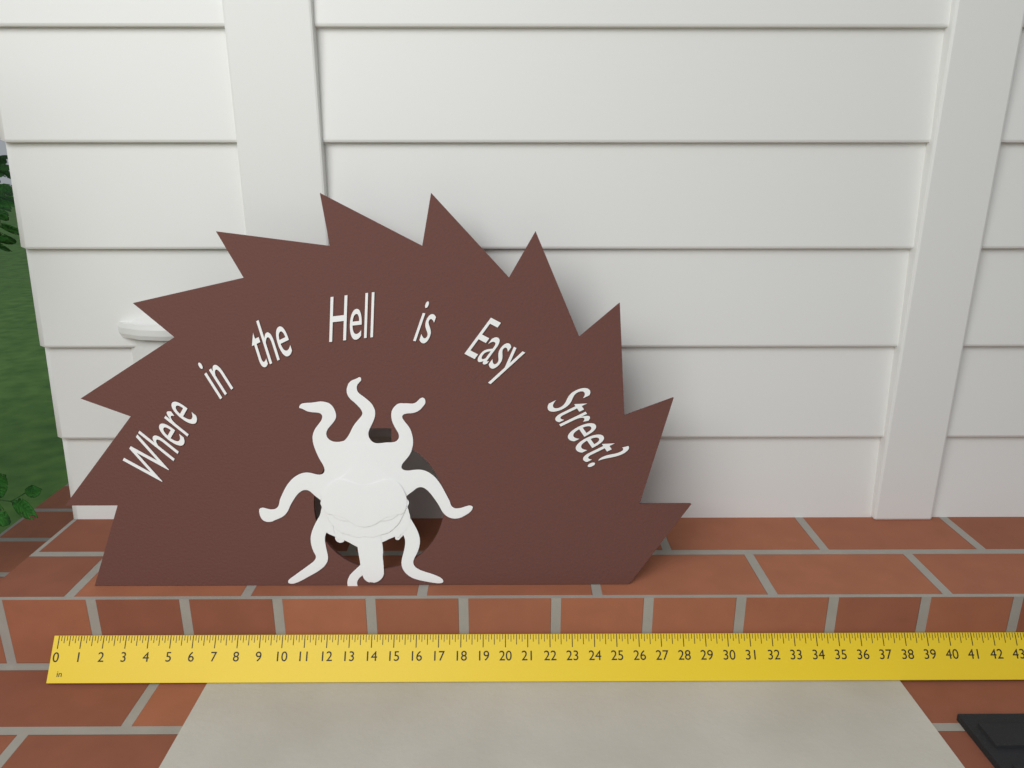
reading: 28.500 in
